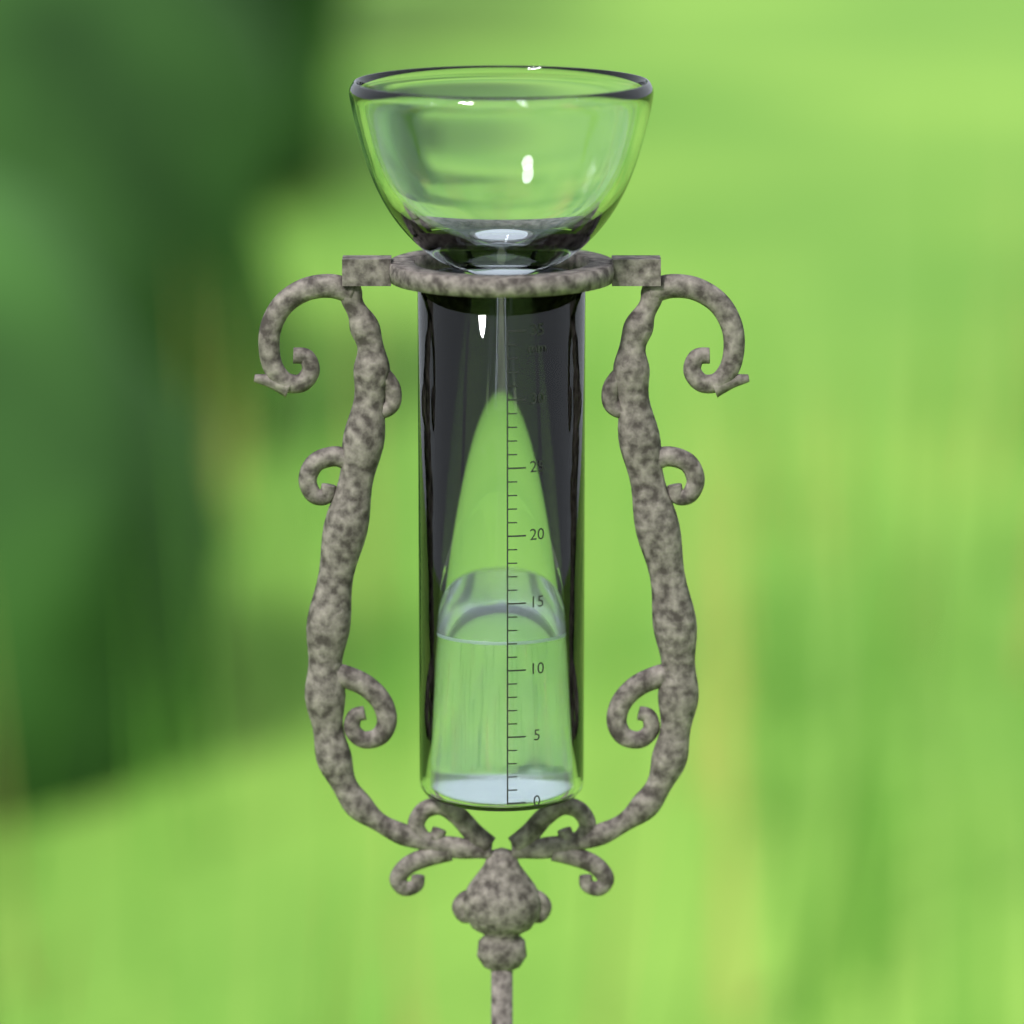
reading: 12 mm
